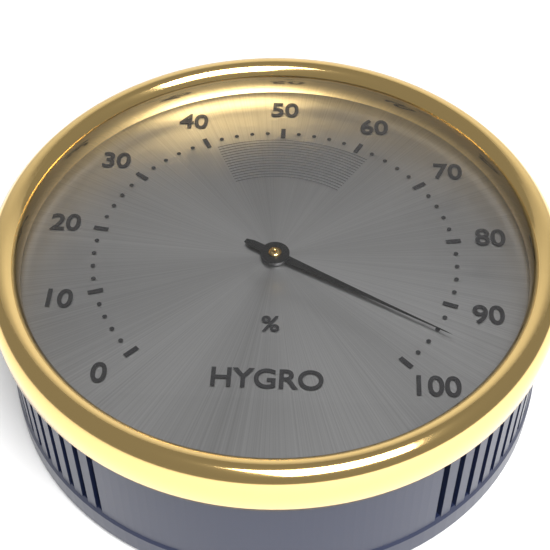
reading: 94 %
